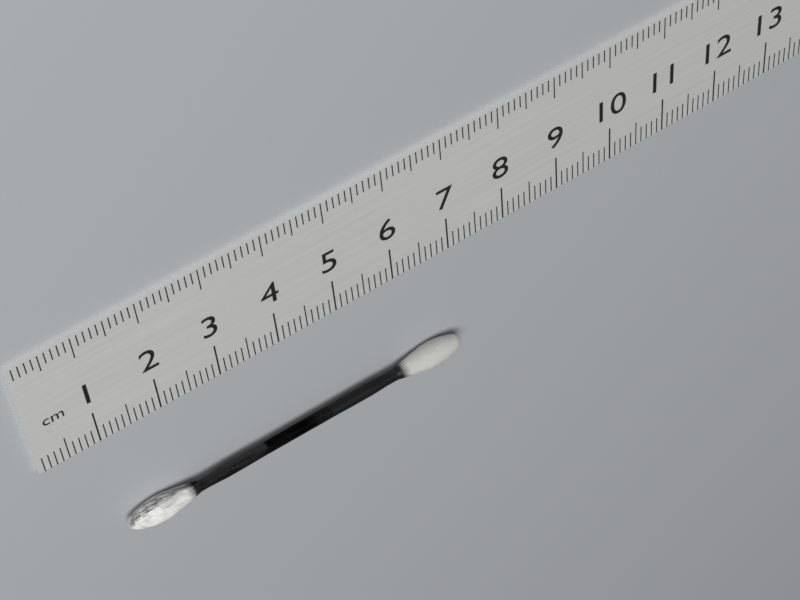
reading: 7.0 cm
